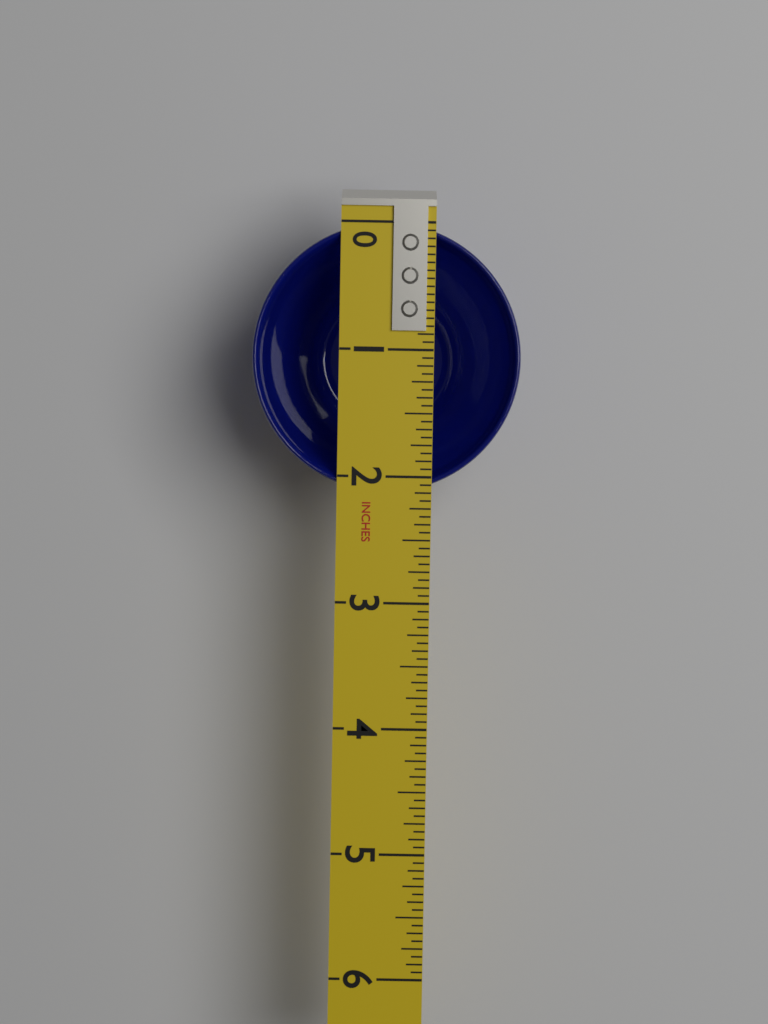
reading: 2.1250 in
